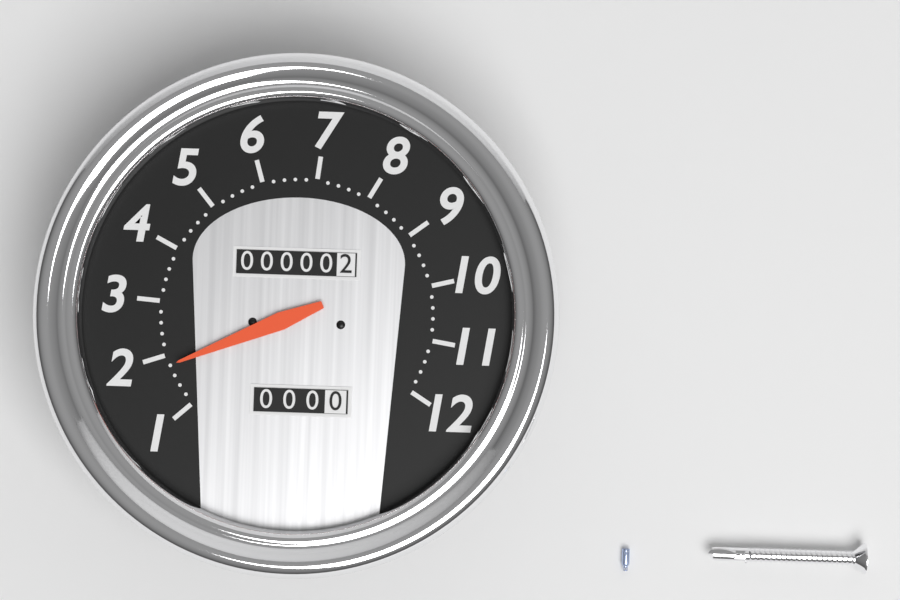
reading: 1.8 (no unit)
